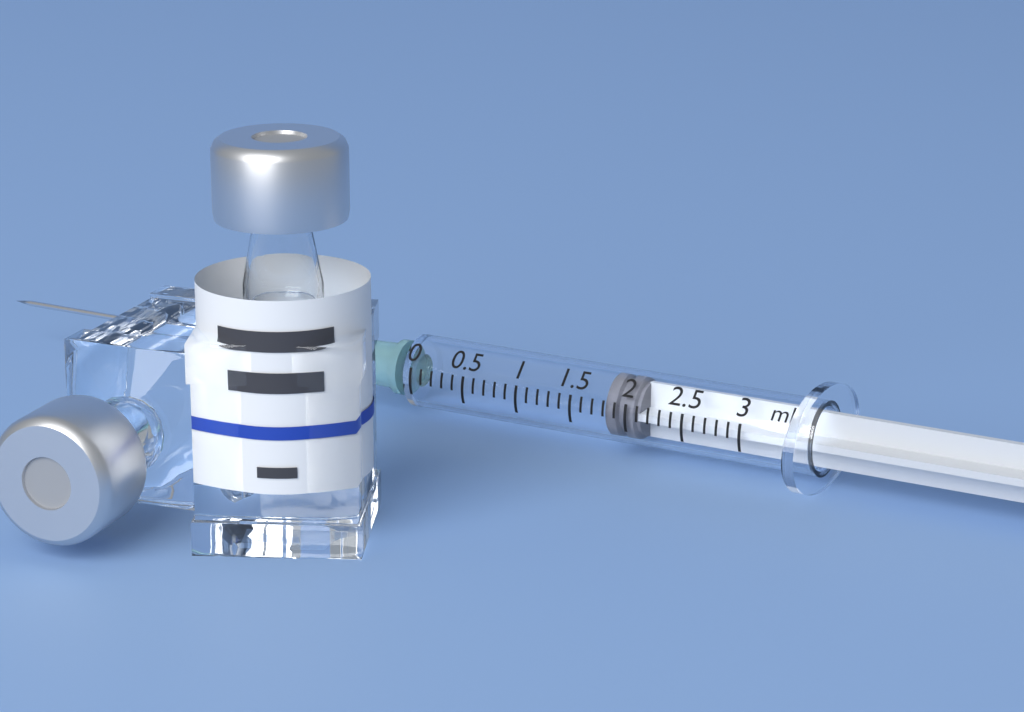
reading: 1.8 ml
